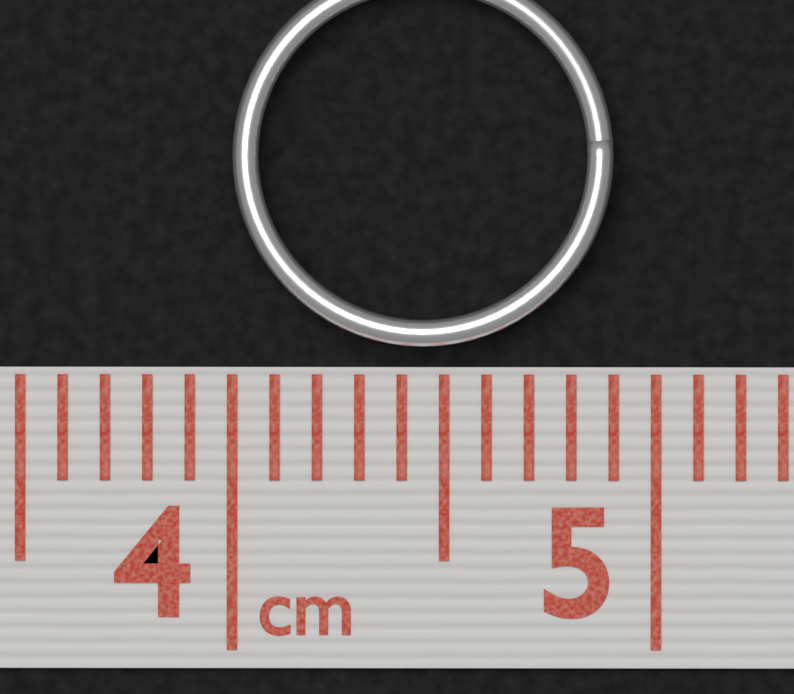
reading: 4.9 cm
